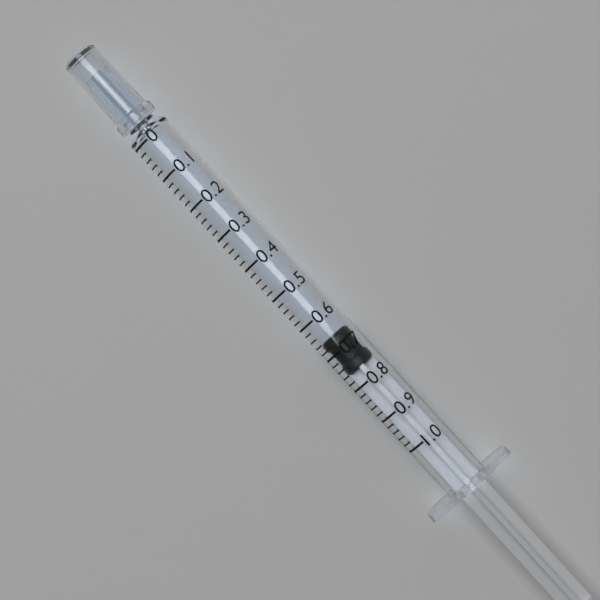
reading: 0.66 (no unit)
